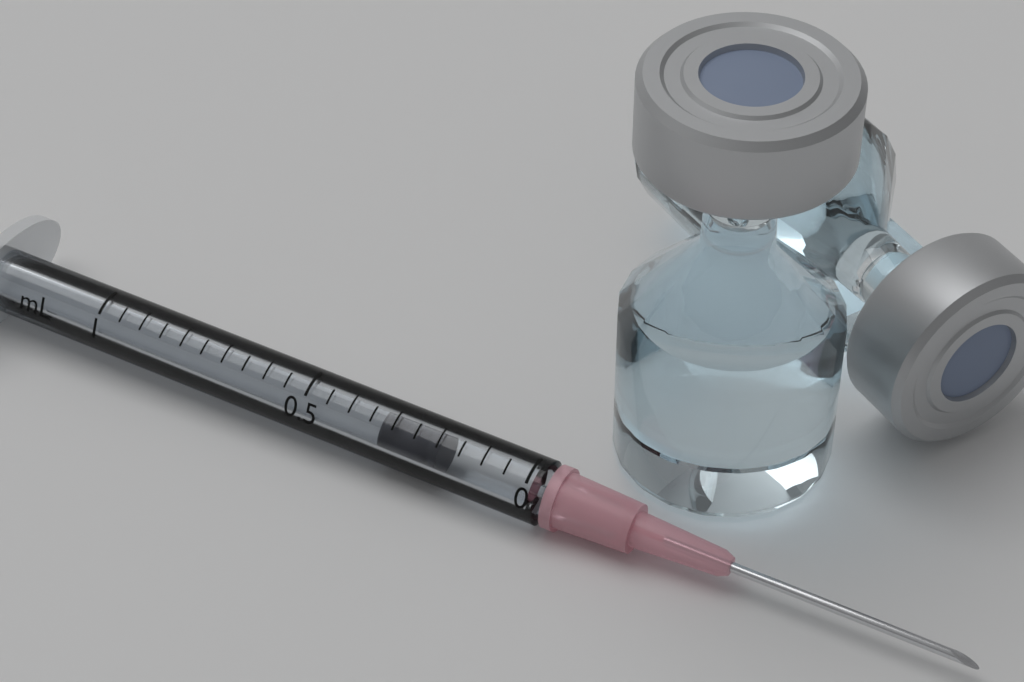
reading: 0.20 mL
